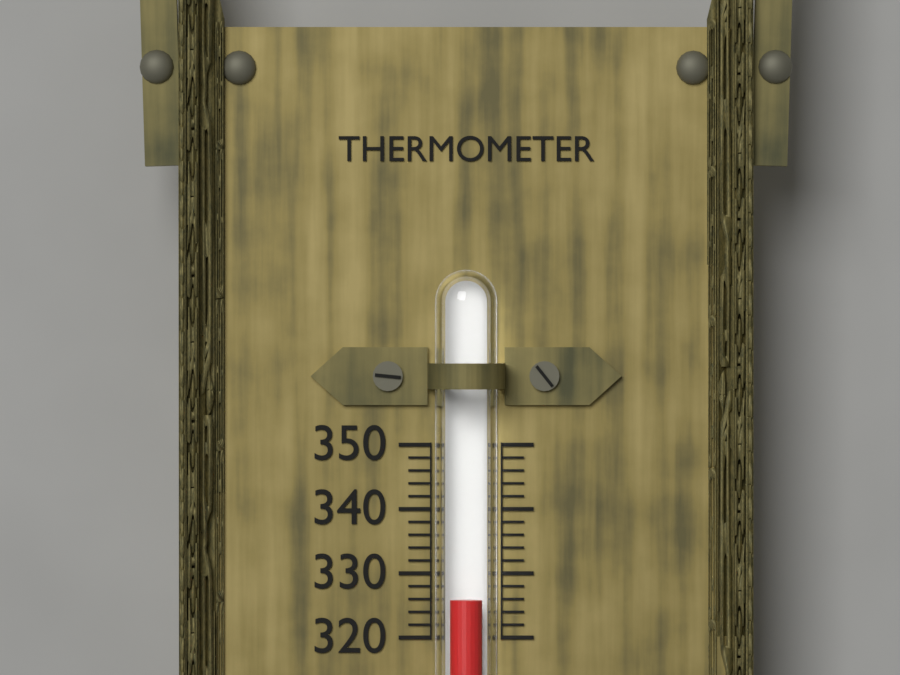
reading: 326 (no unit)
